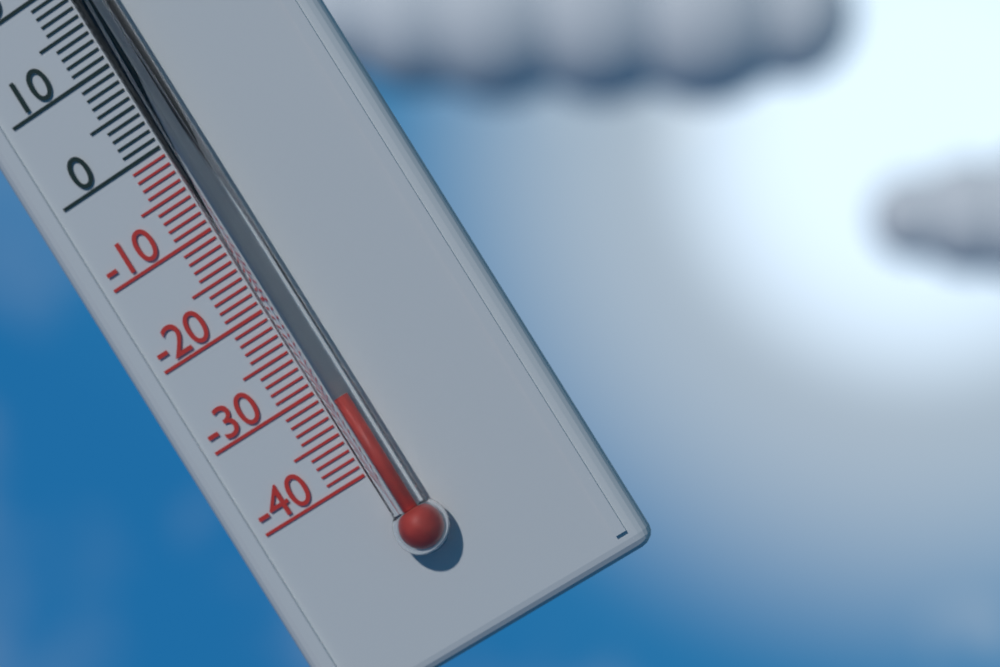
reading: -32 °C
